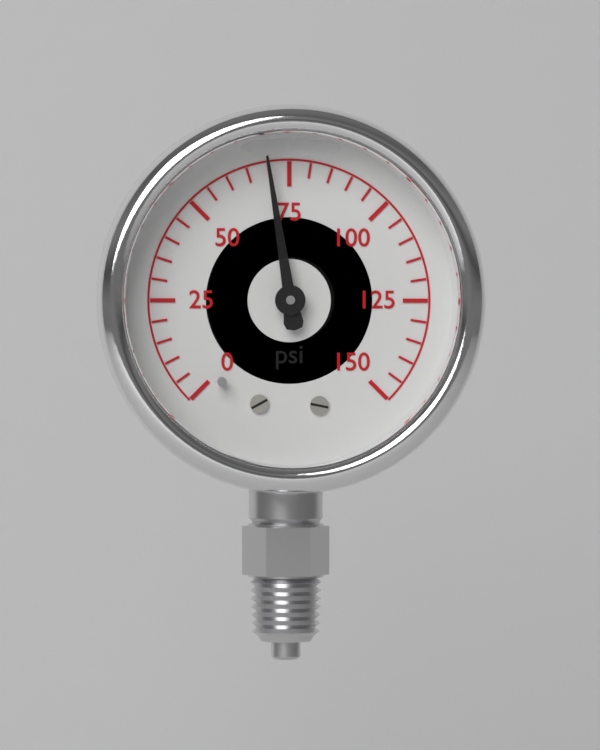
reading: 70 psi
